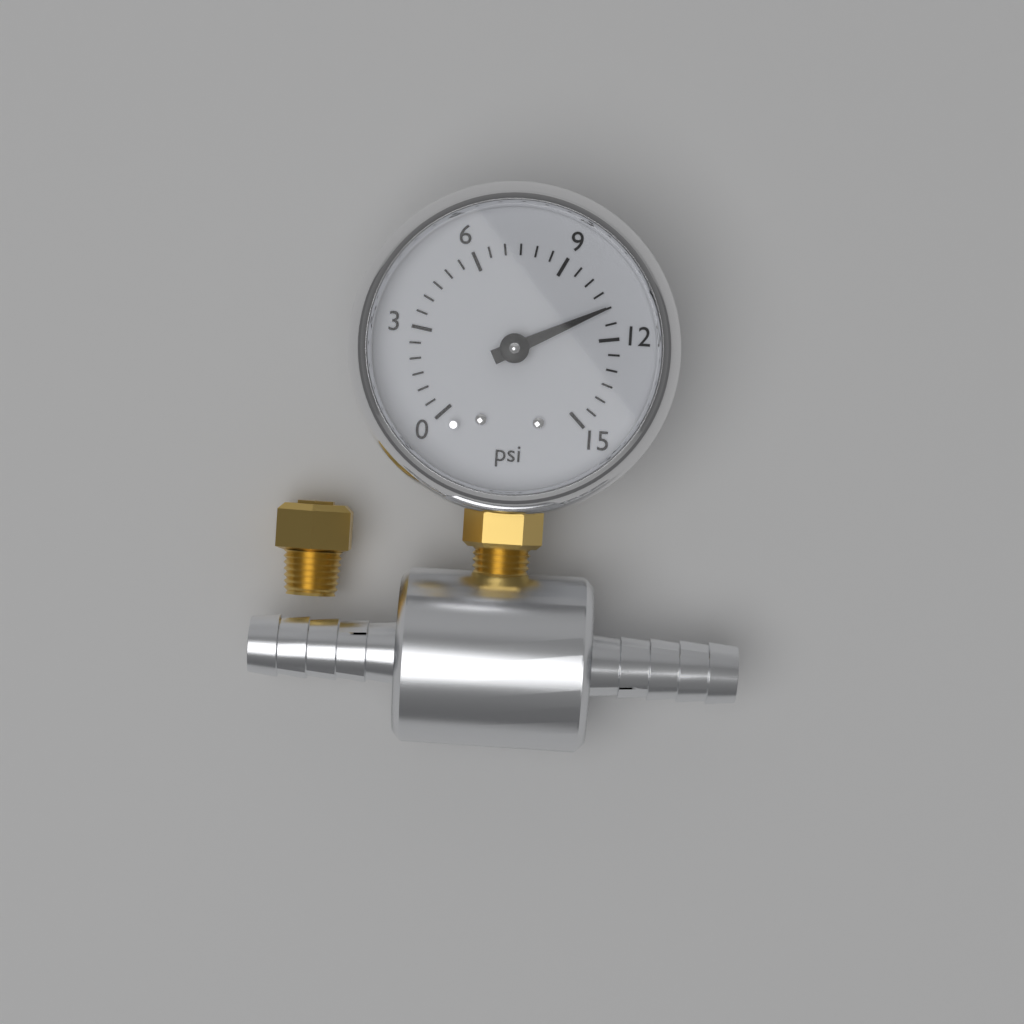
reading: 11.0 psi
